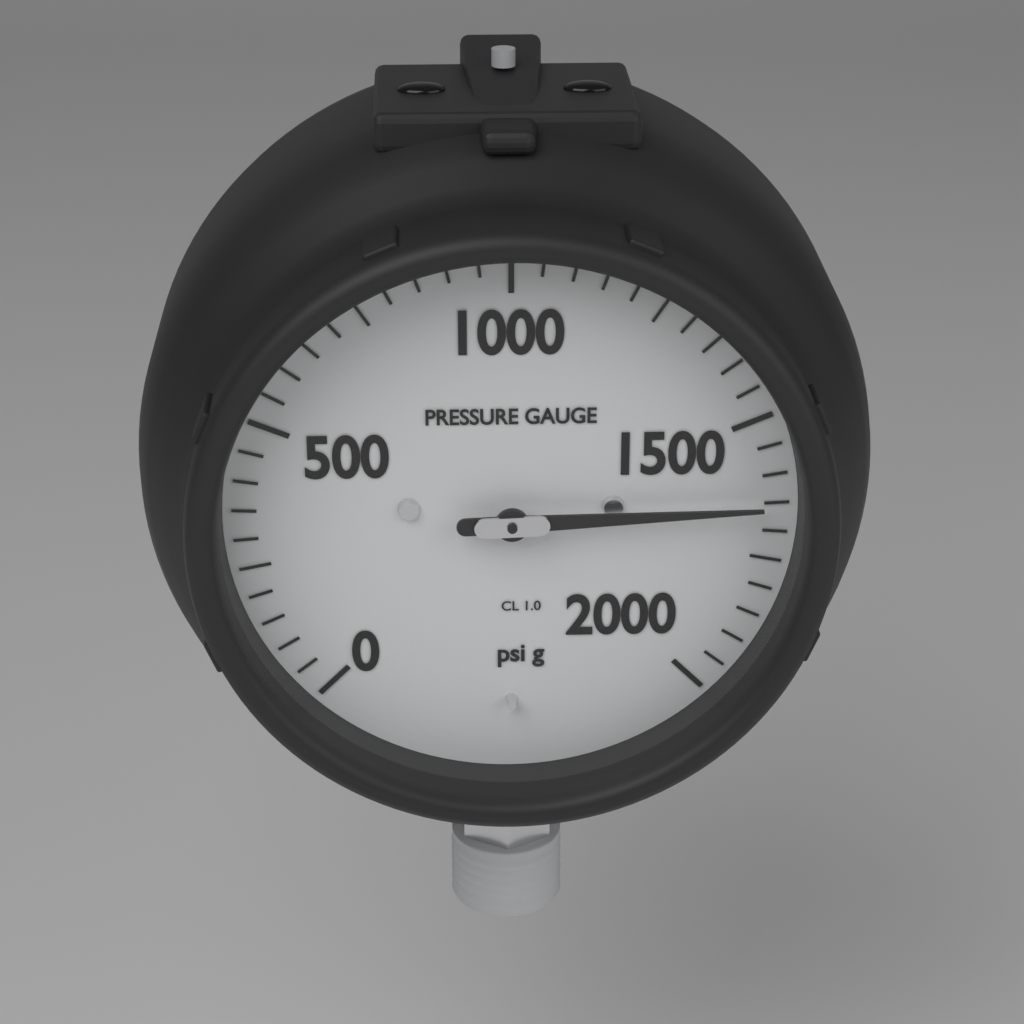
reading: 1650 psi
